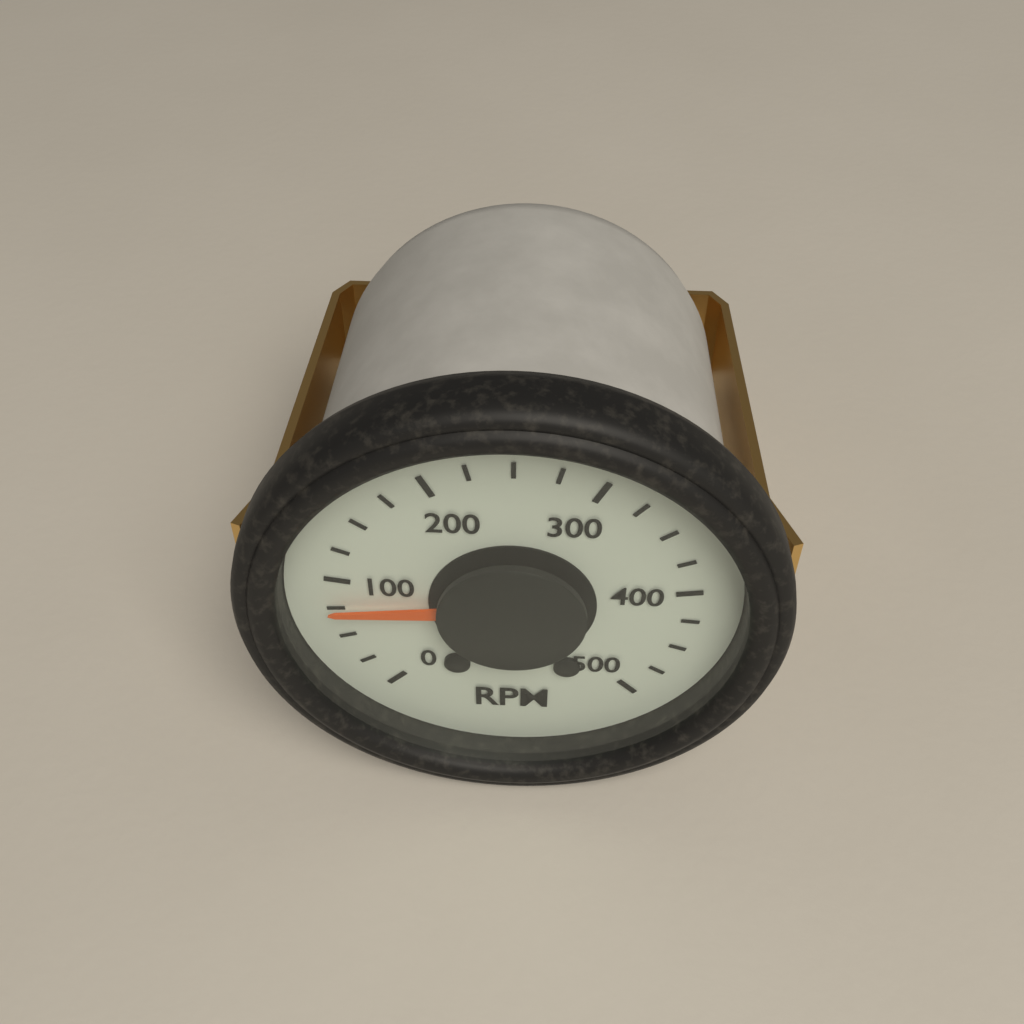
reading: 75 RPM
